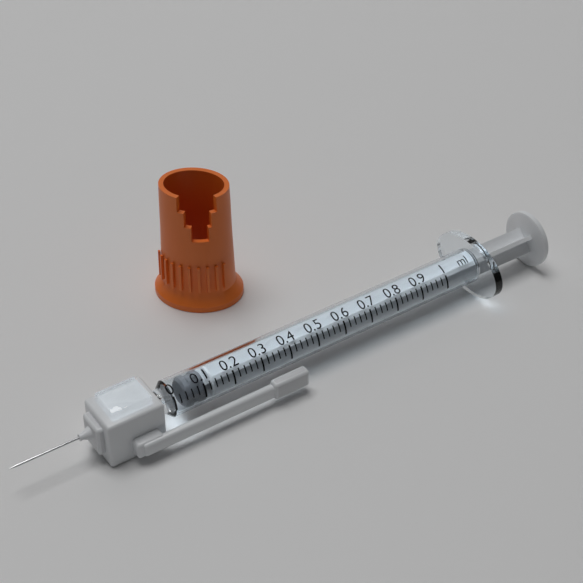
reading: 0.04 ml
